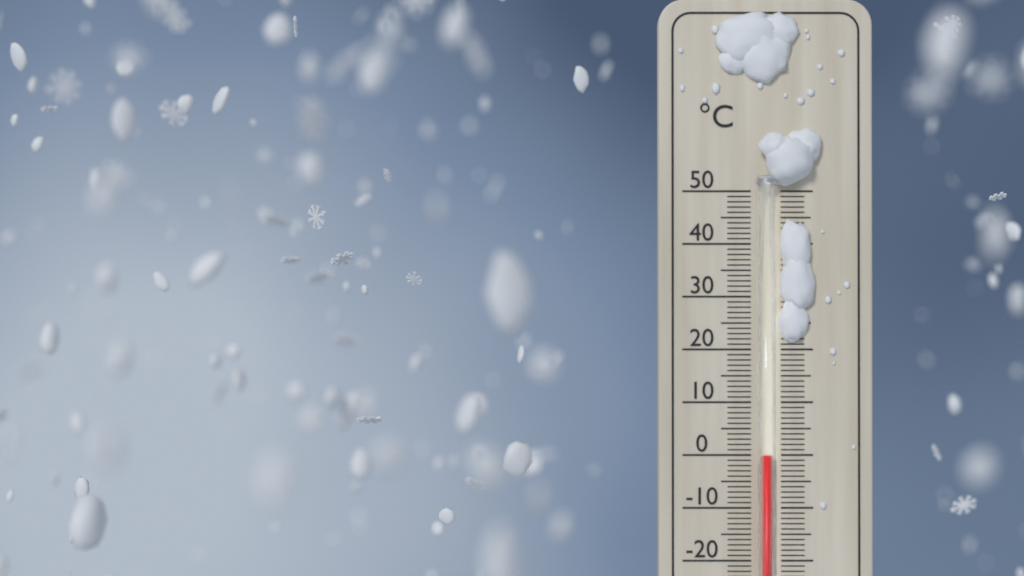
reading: 0 °C
